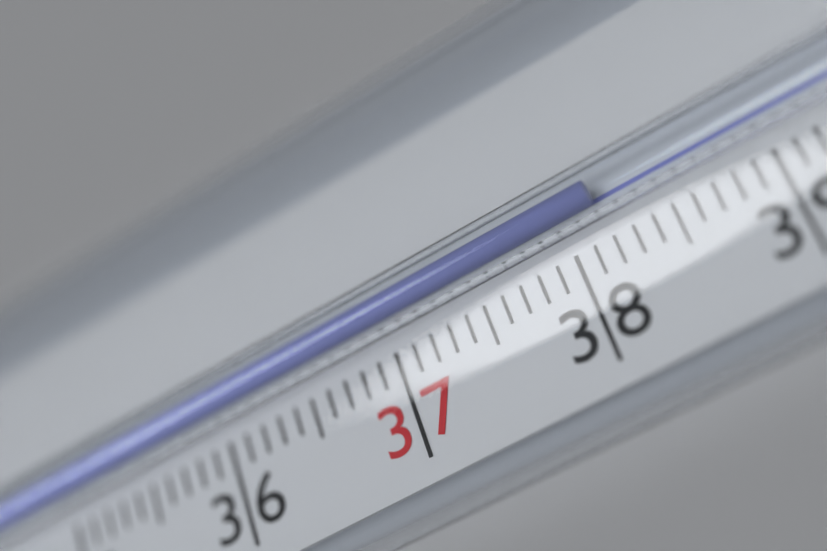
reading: 38.2 °C
